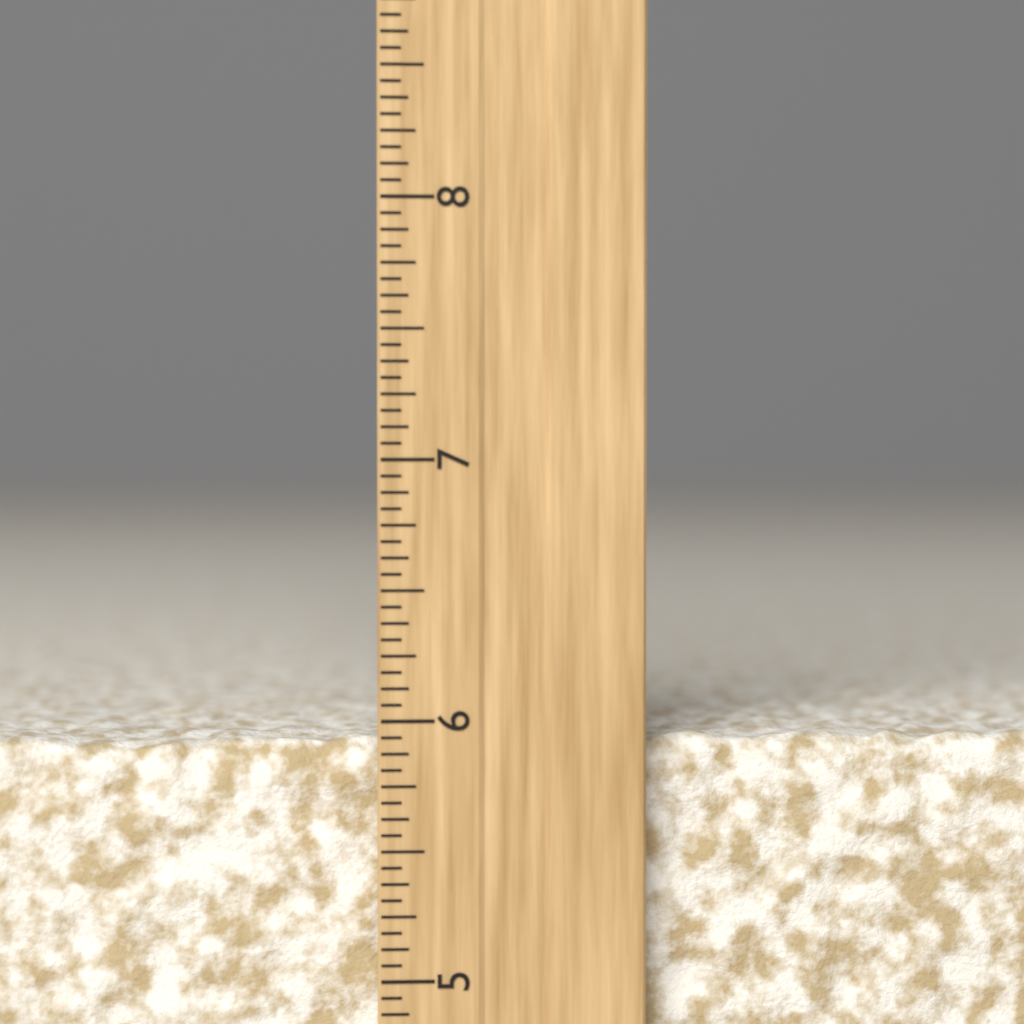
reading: 5.9375 inch
